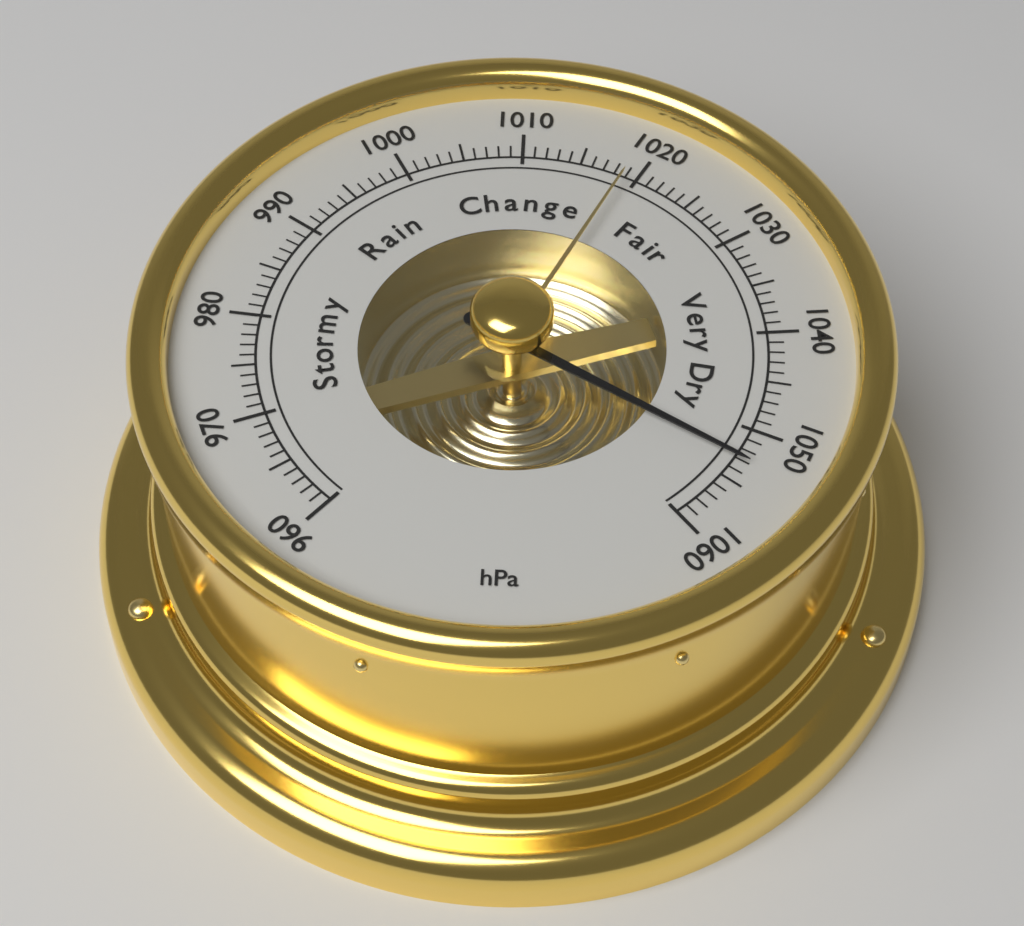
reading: 1053 hPa
